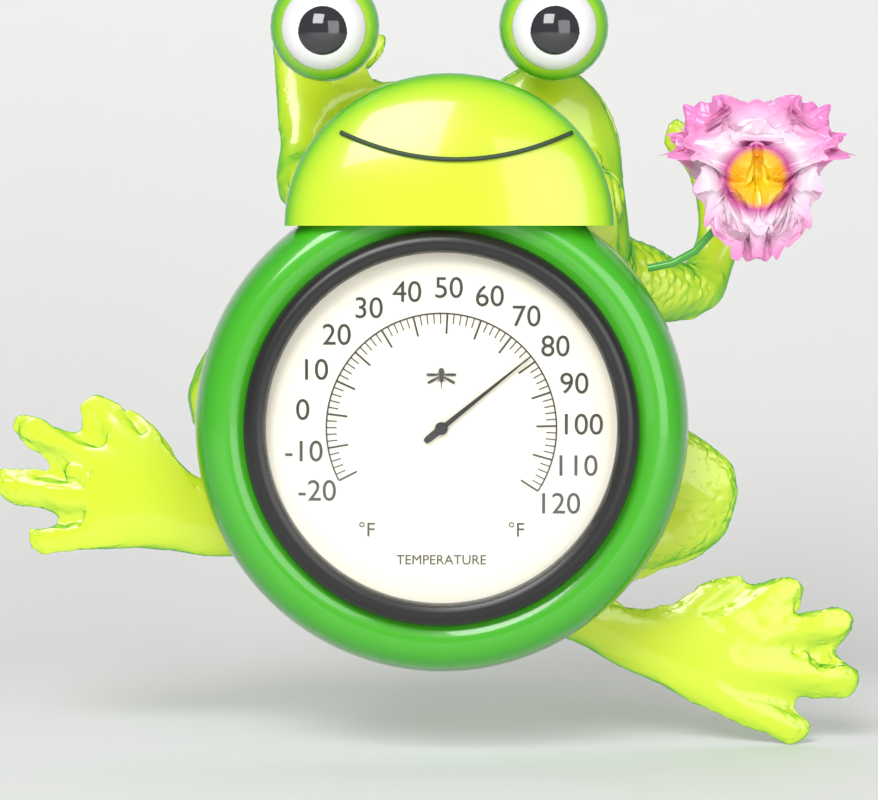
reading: 78 °F
